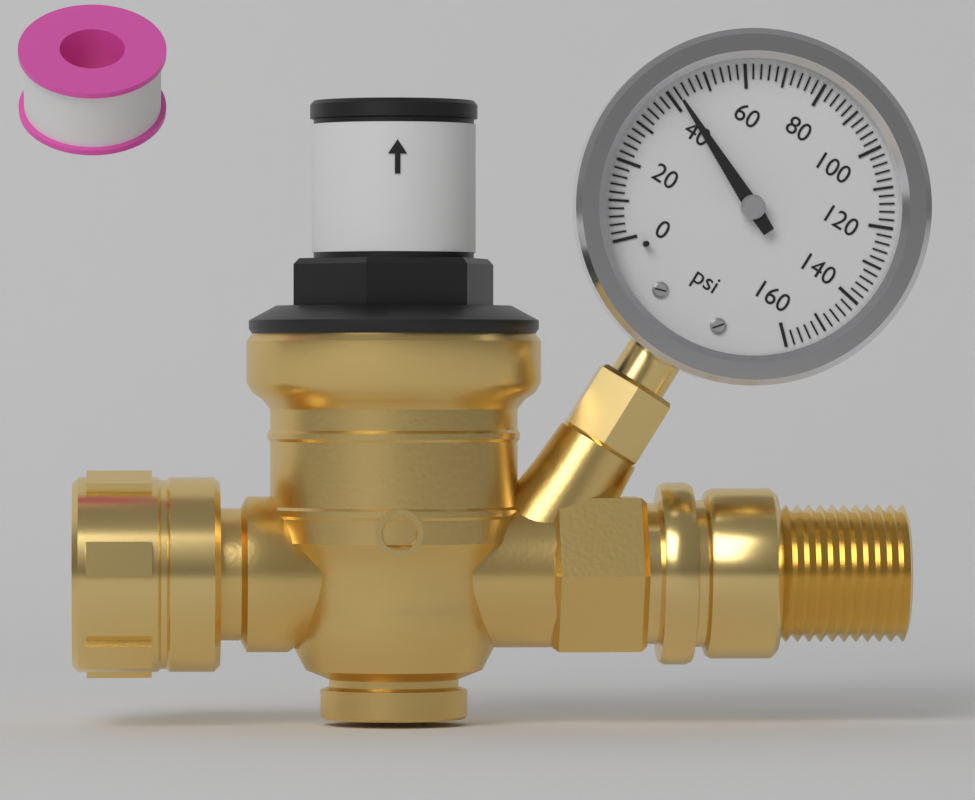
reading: 42 psi
